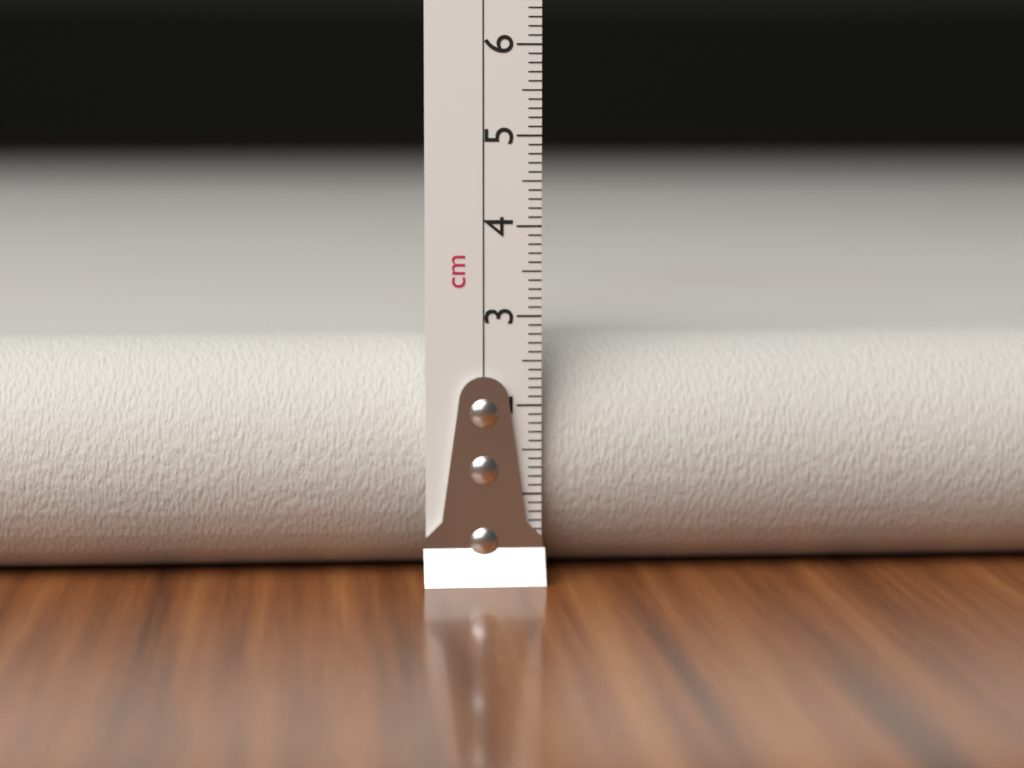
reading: 2.7 cm
